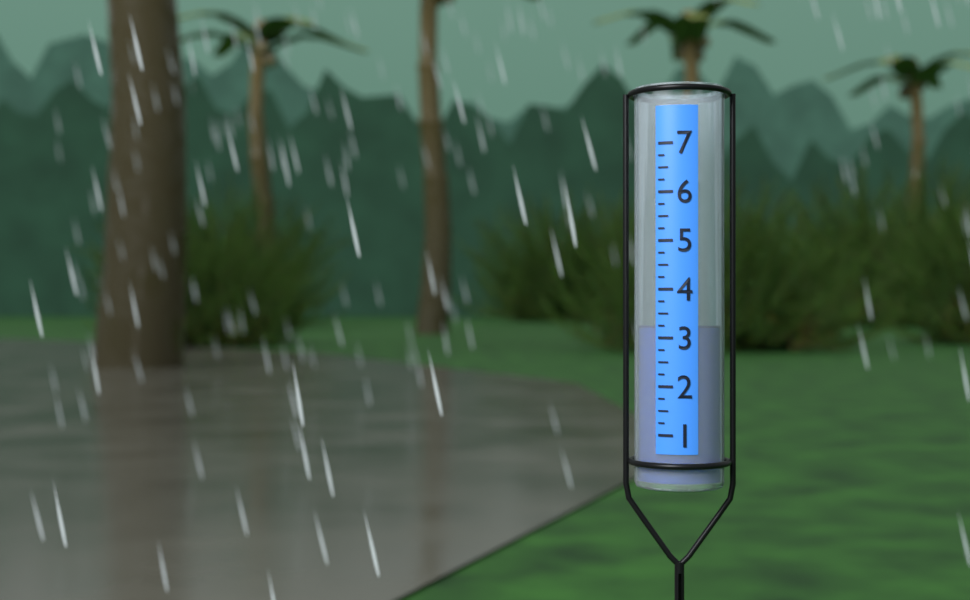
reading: 3.25 (no unit)
